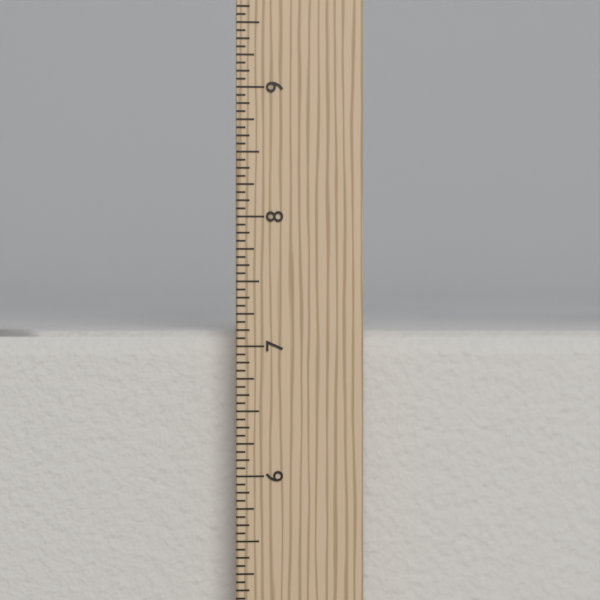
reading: 7.1250 in
